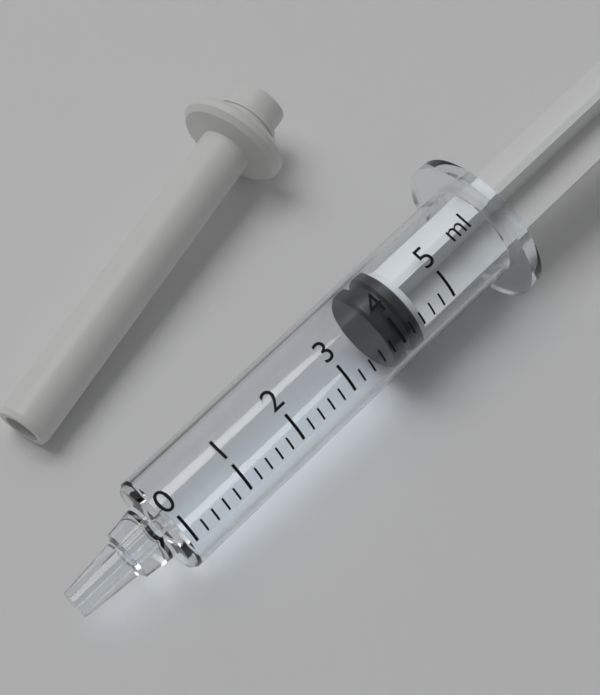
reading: 3.8 ml
